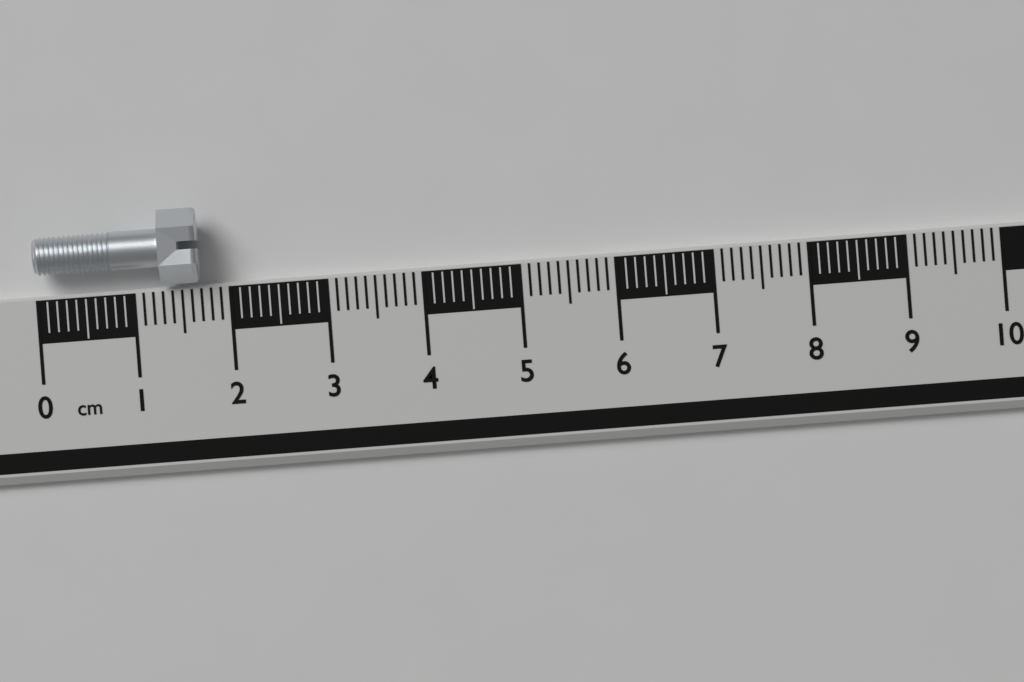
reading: 1.7 cm
